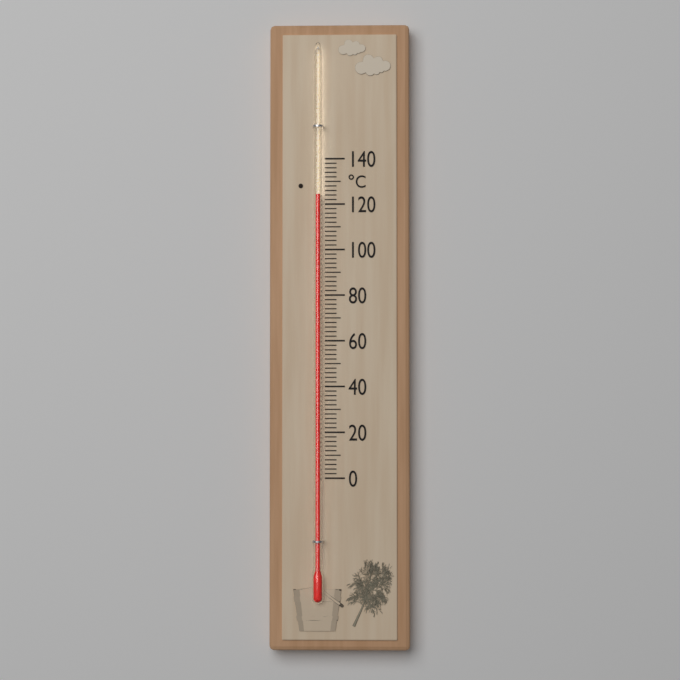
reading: 124 °C
